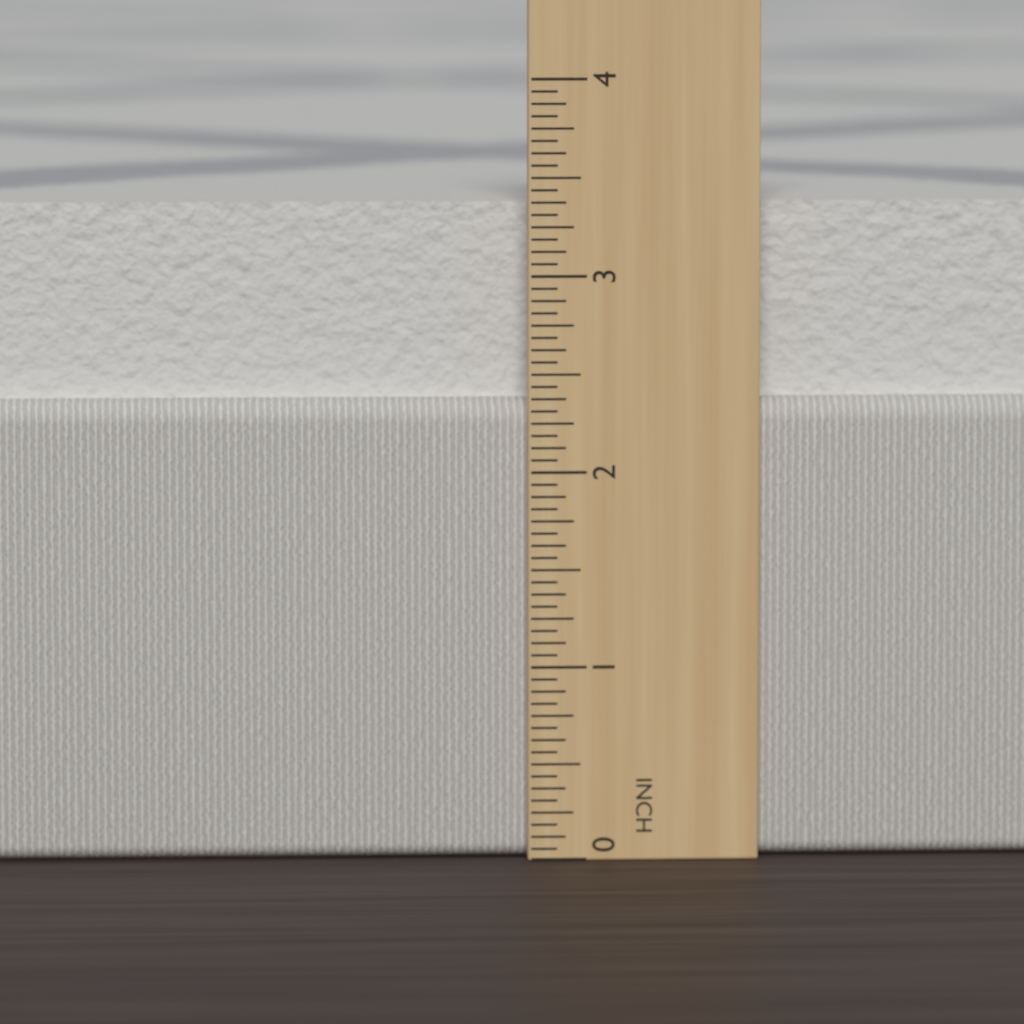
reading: 3.3750 in
